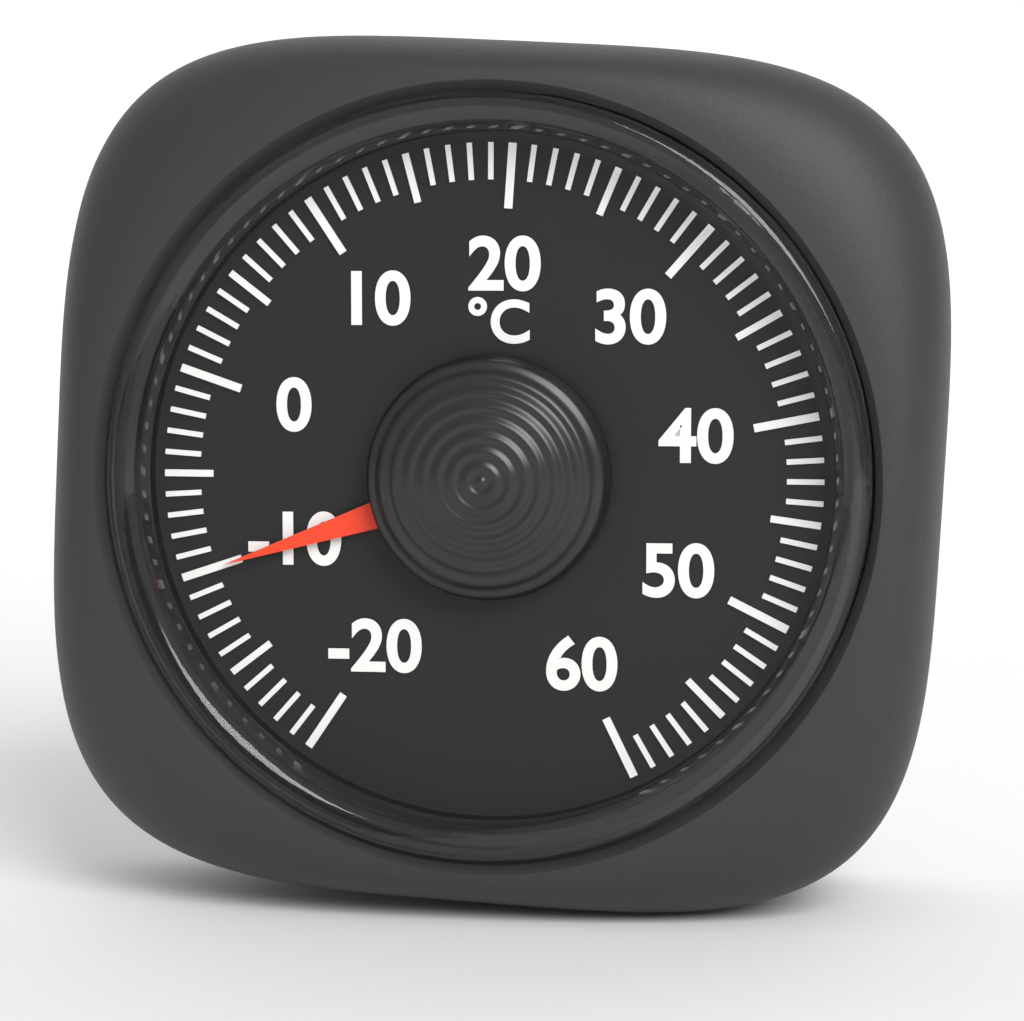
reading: -10 °C
